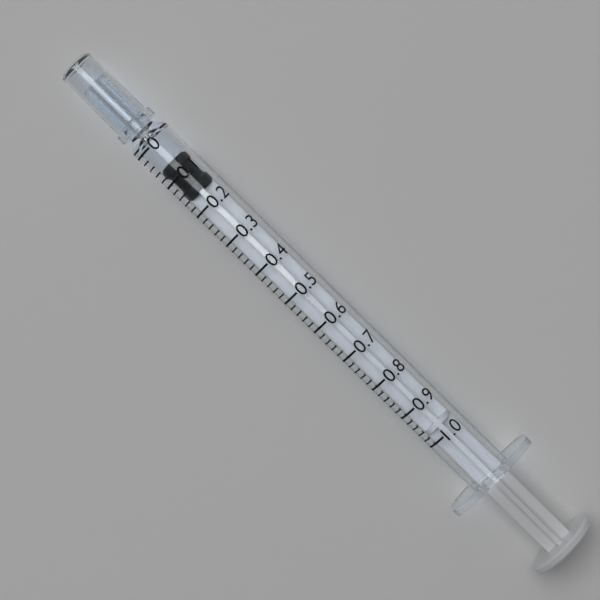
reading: 0.06 (no unit)
